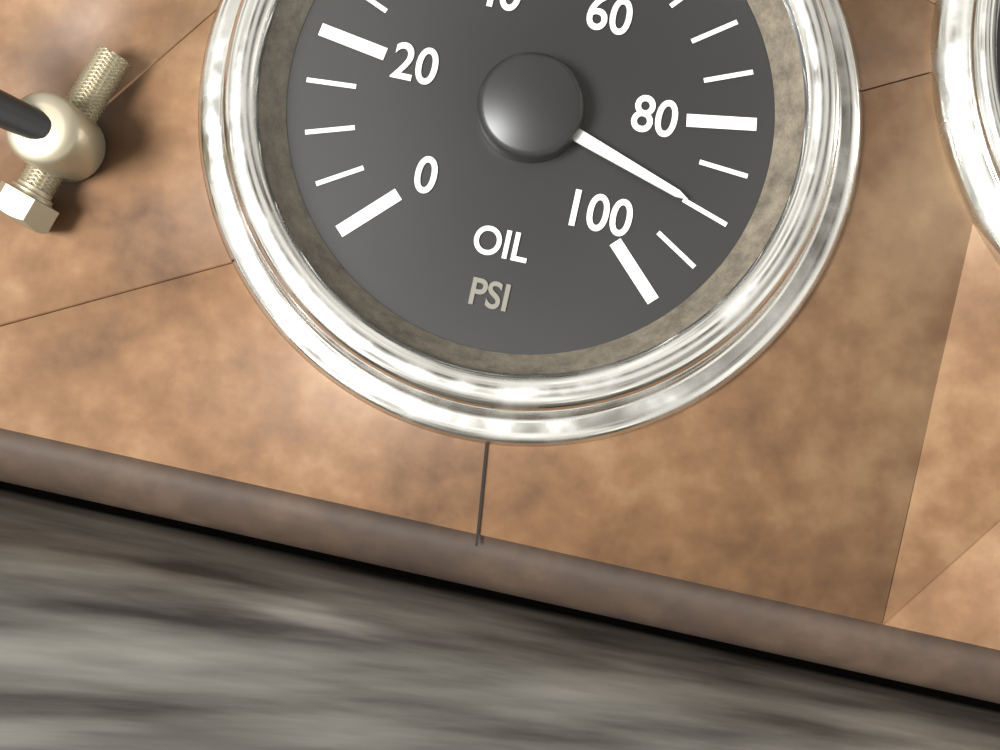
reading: 90 psi
